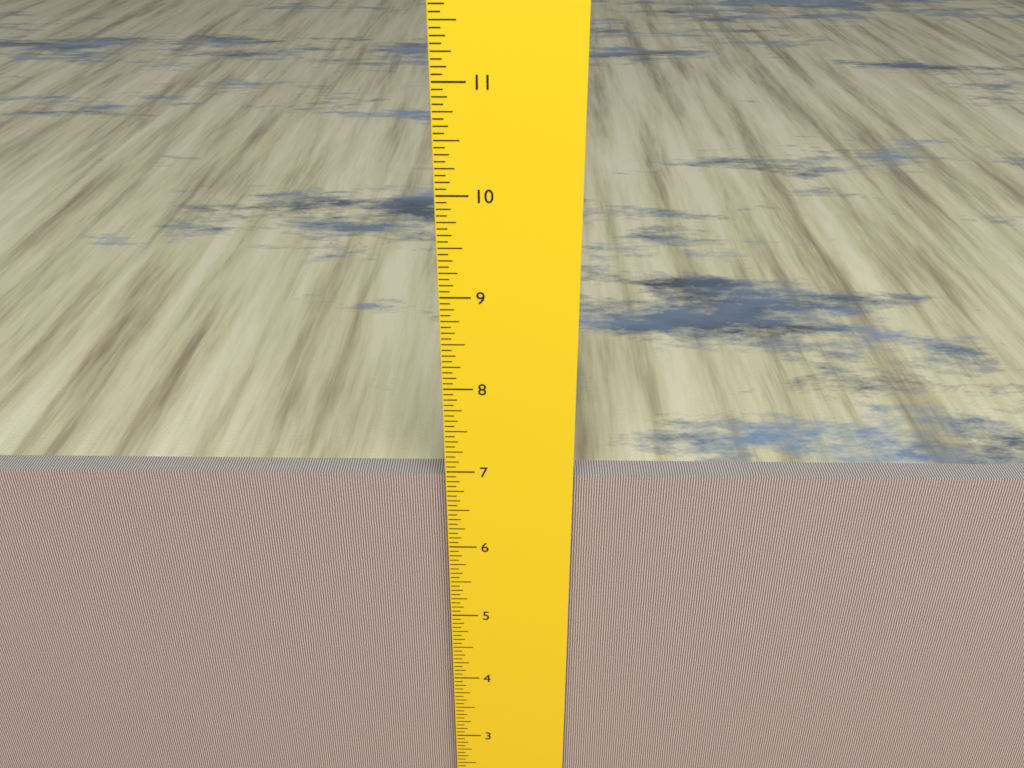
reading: 6.8750 inch
